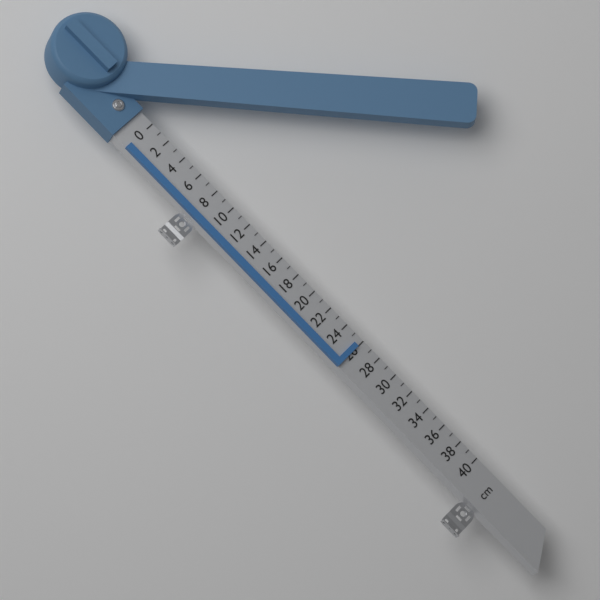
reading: 26 cm
